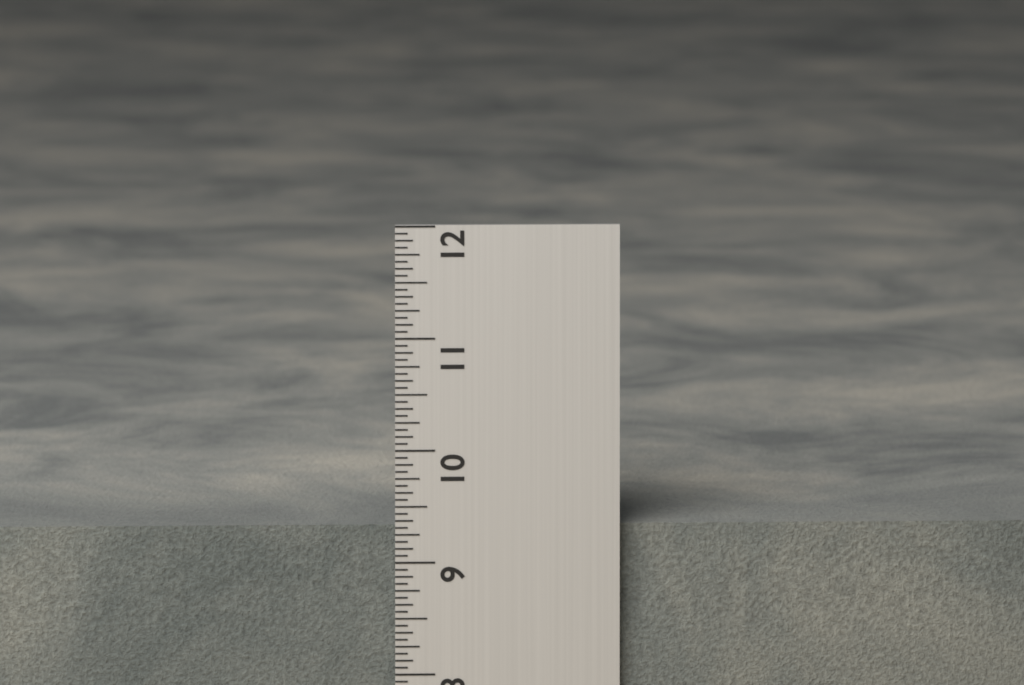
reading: 9.3125 in
